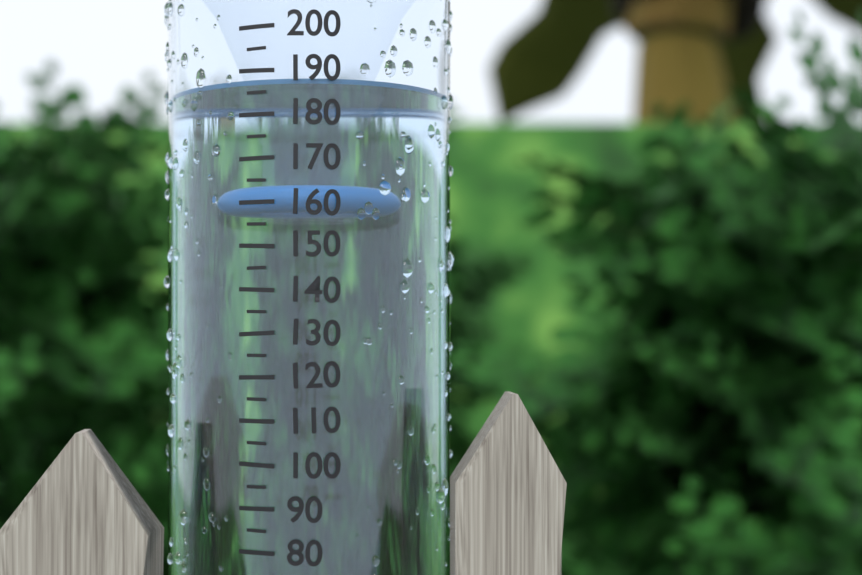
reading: 188 (no unit)
